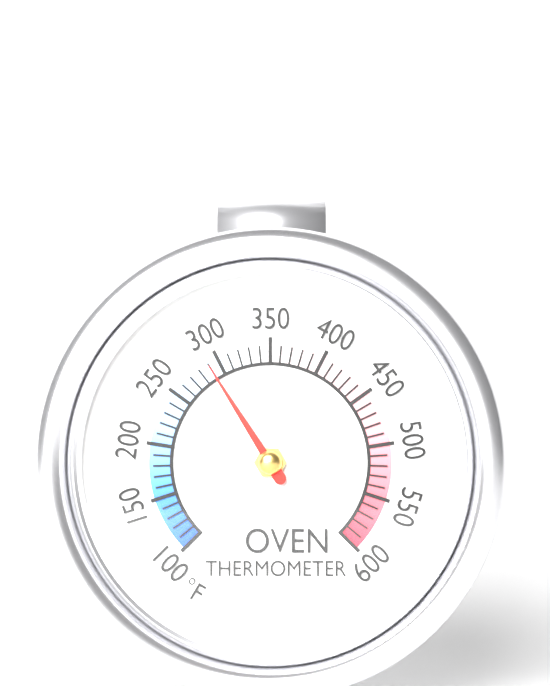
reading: 290 °F
